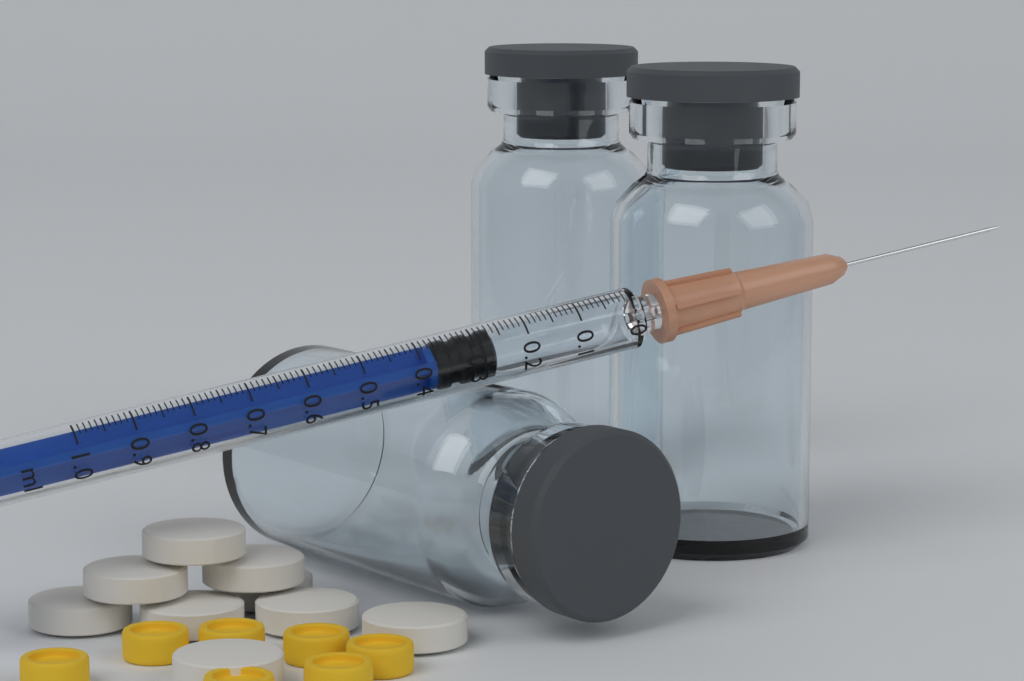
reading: 0.26 ml
